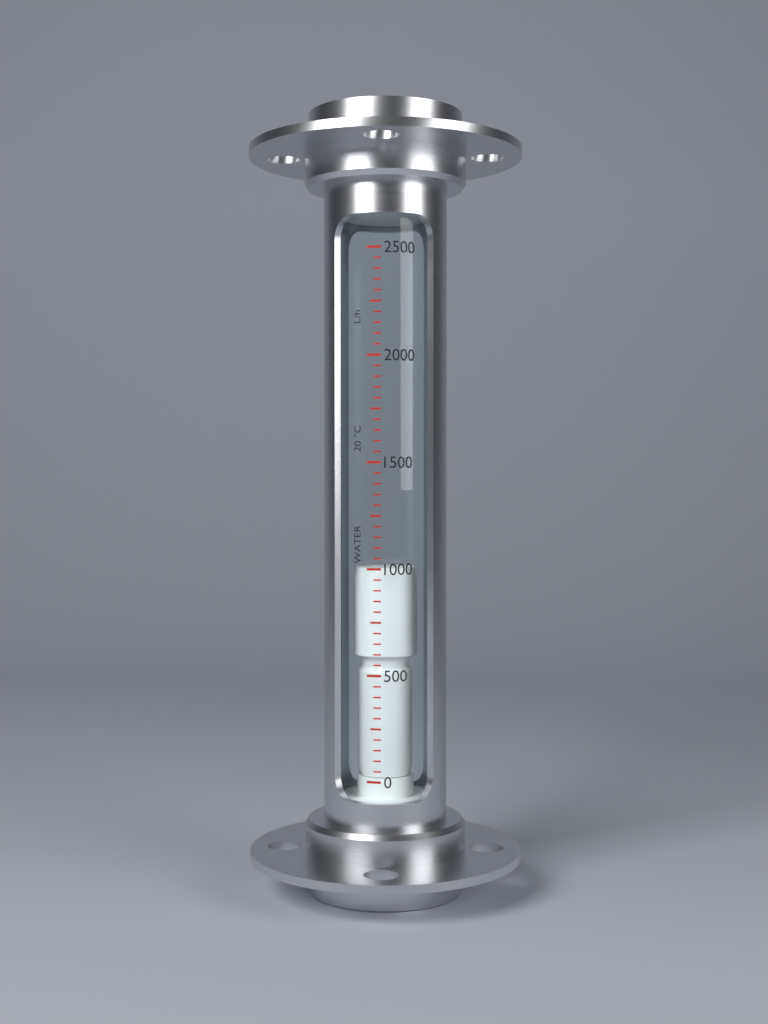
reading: 1000 L/h
